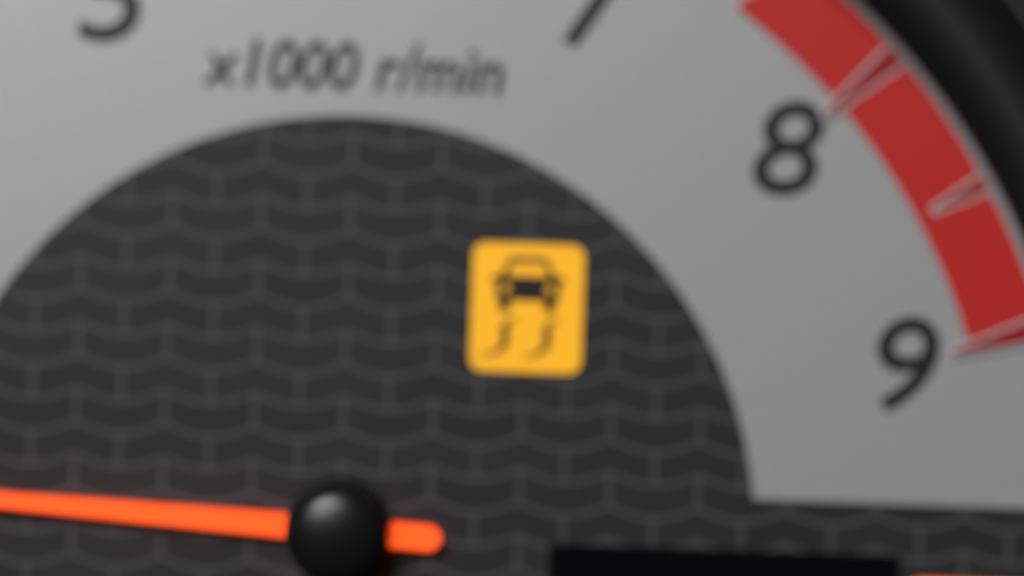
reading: 2.5 x1000 r/min
